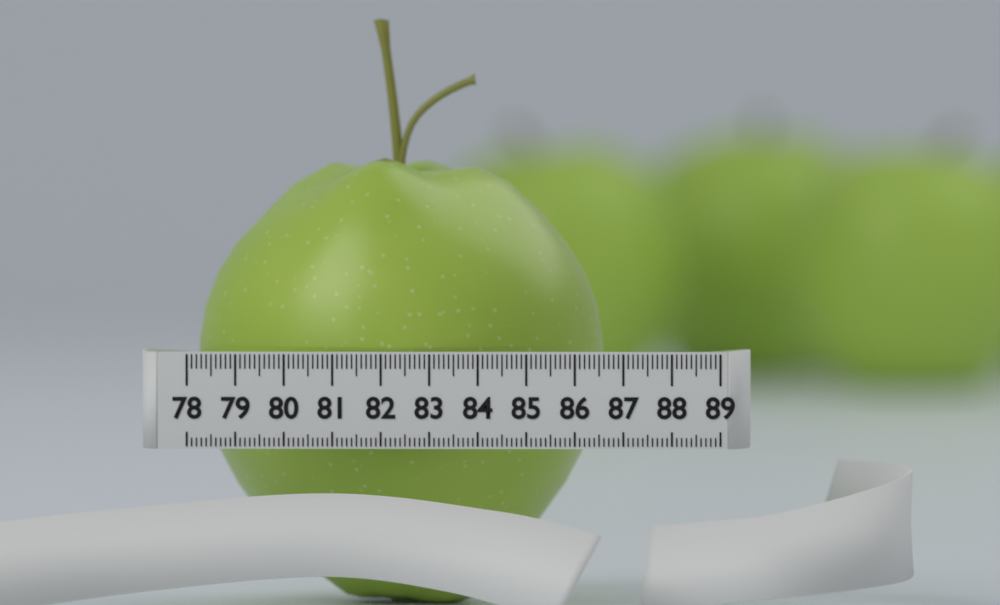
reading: 86.5 (no unit)
